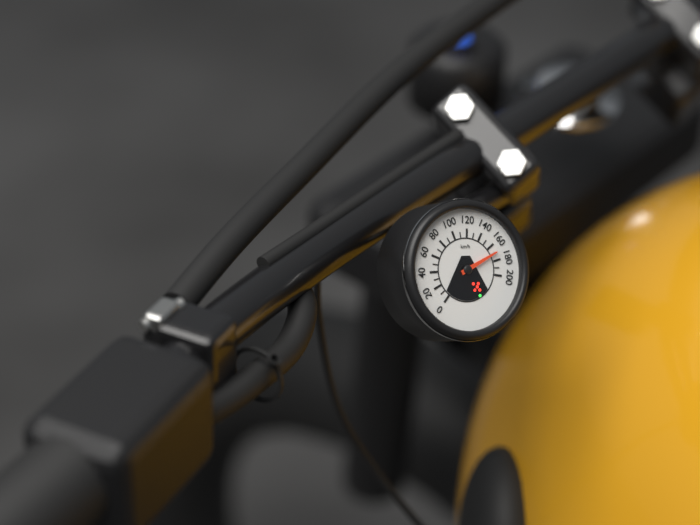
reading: 170 km/h
